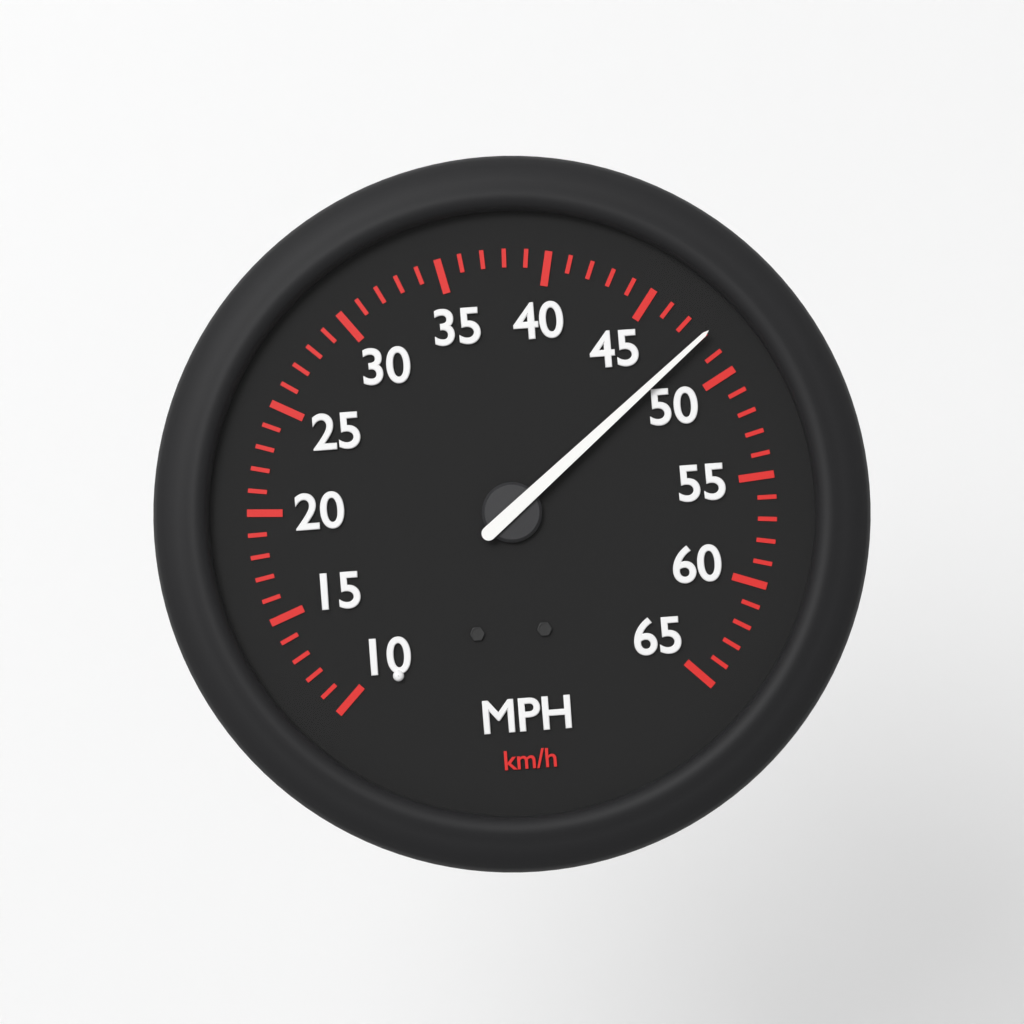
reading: 48 mph
